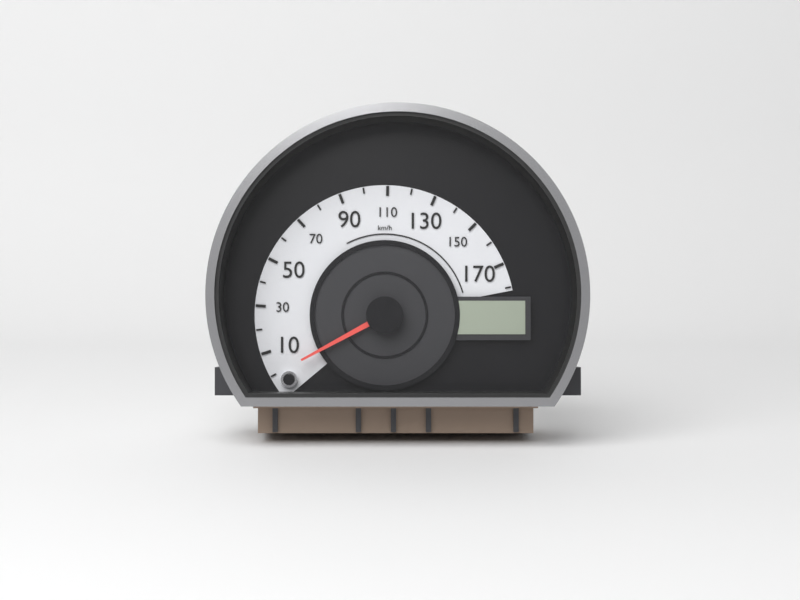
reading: 0 km/h
